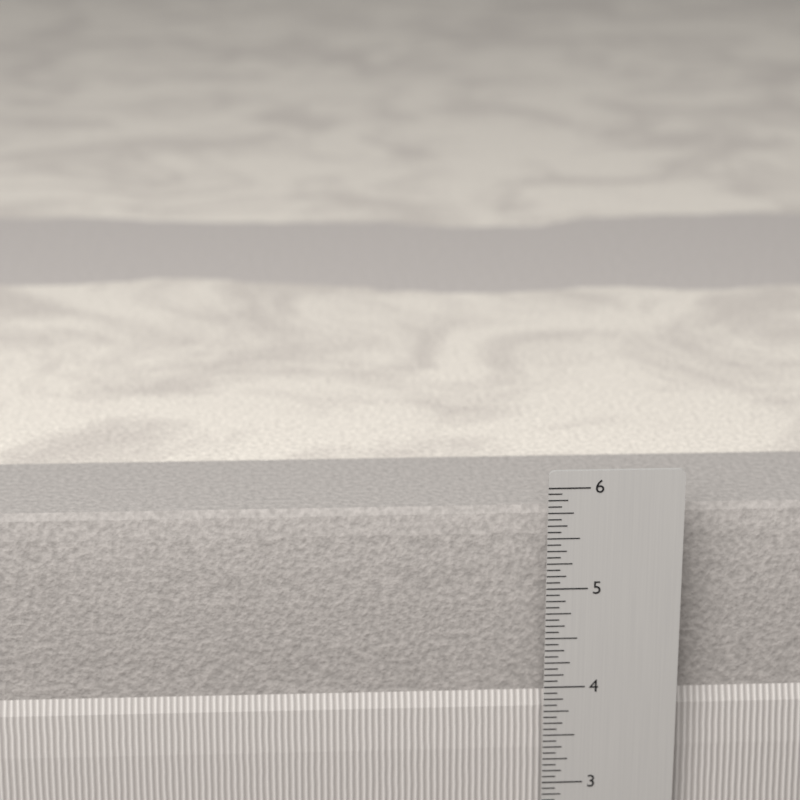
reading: 5.6250 in
